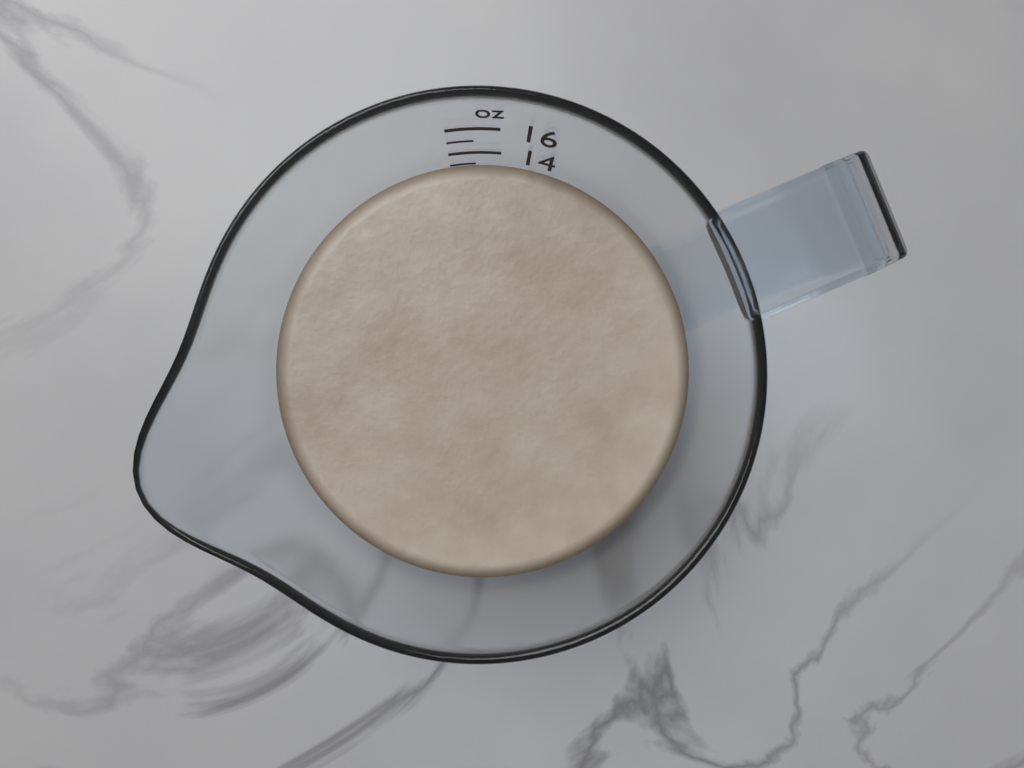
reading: 13 oz
